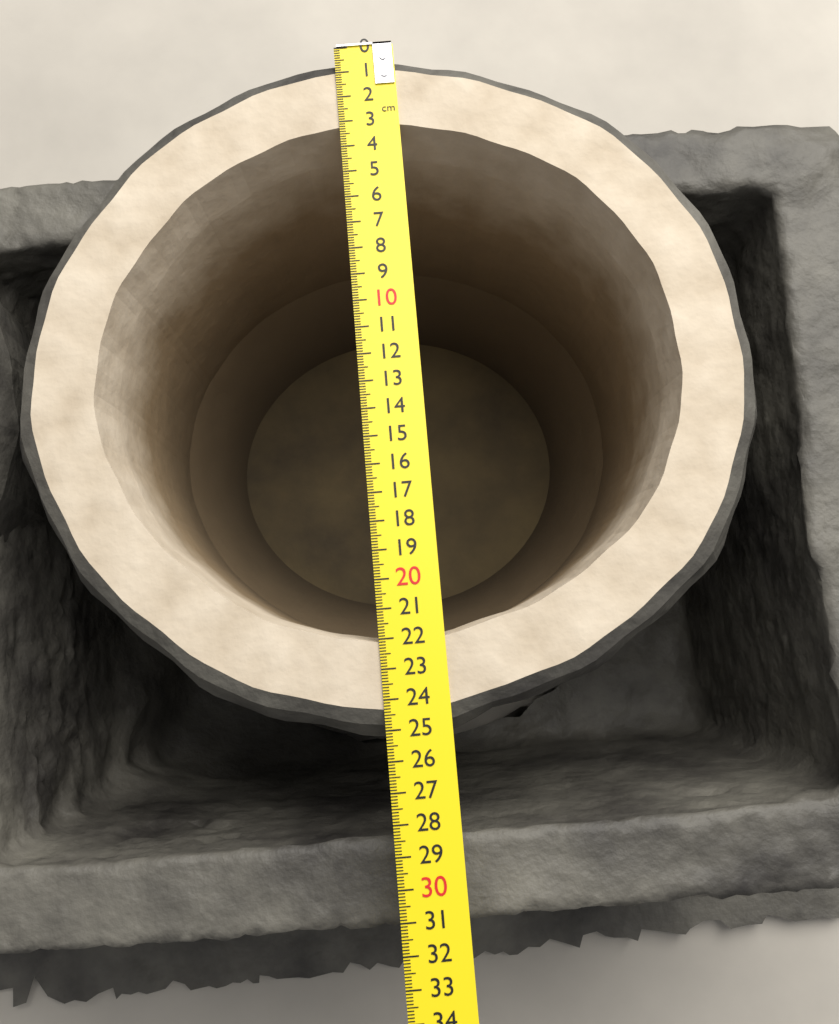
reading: 25.3 cm
